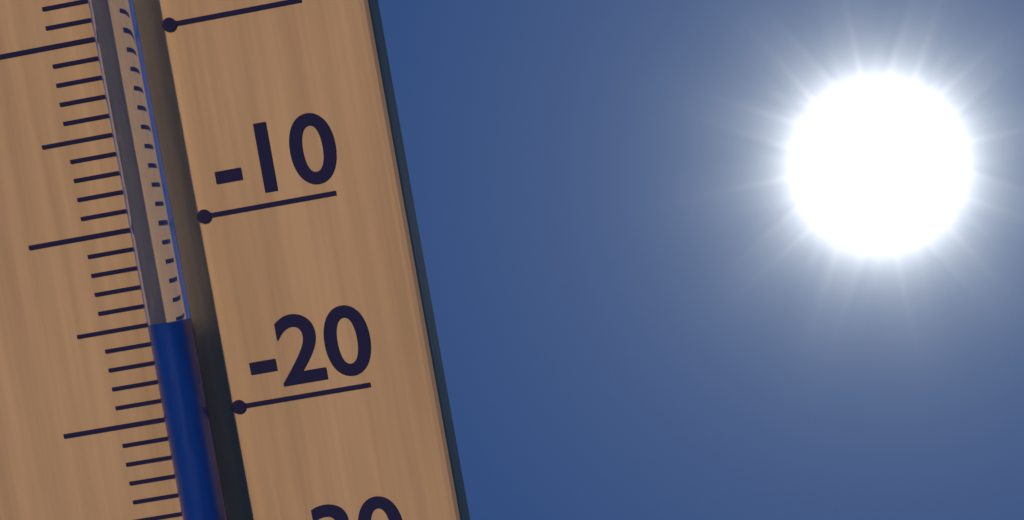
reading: -15 °C
